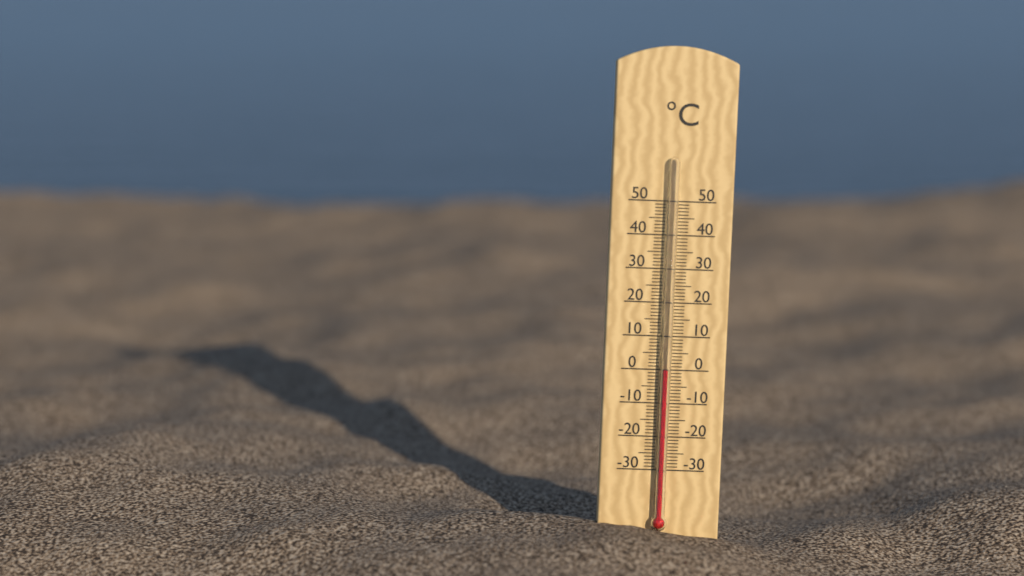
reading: 0 °C
